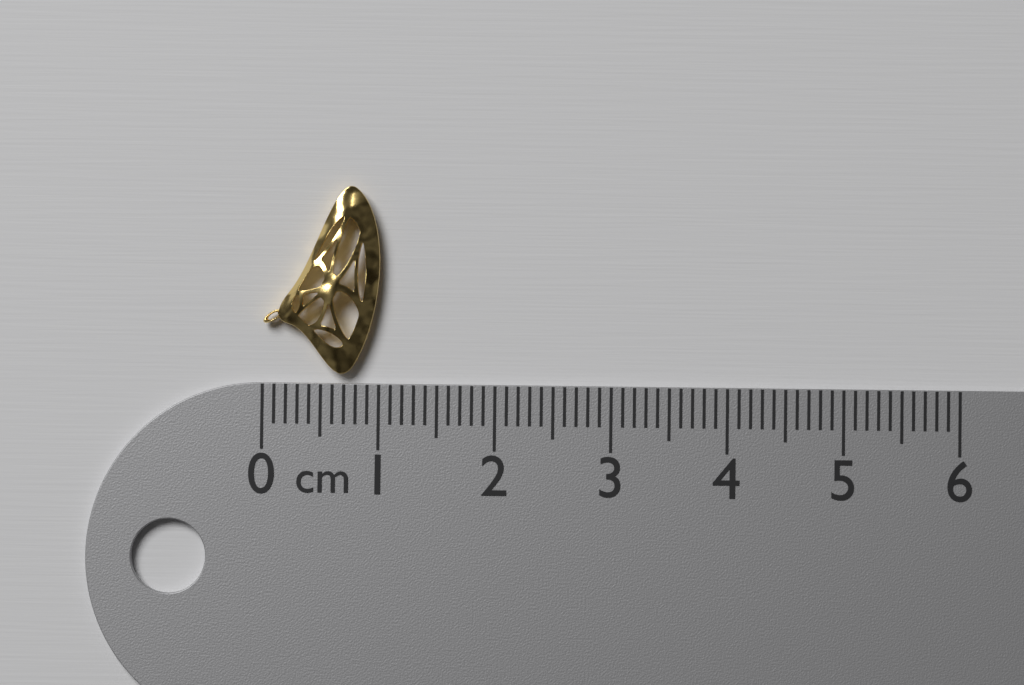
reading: 1.0 cm
